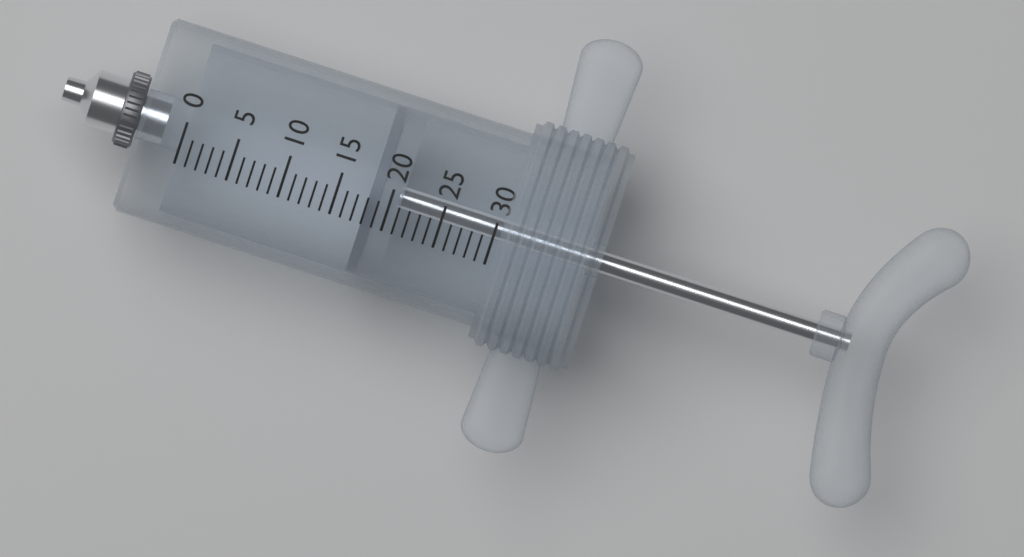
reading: 18 (no unit)
